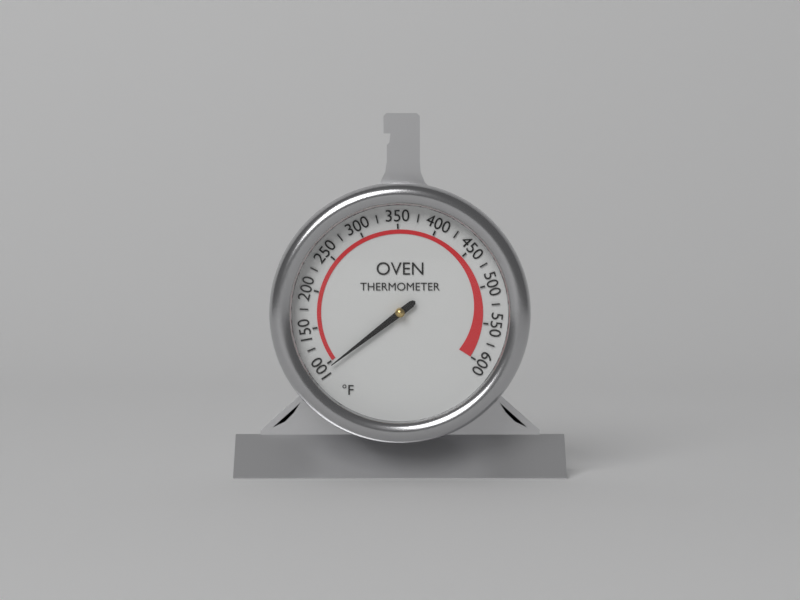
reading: 95 °F
